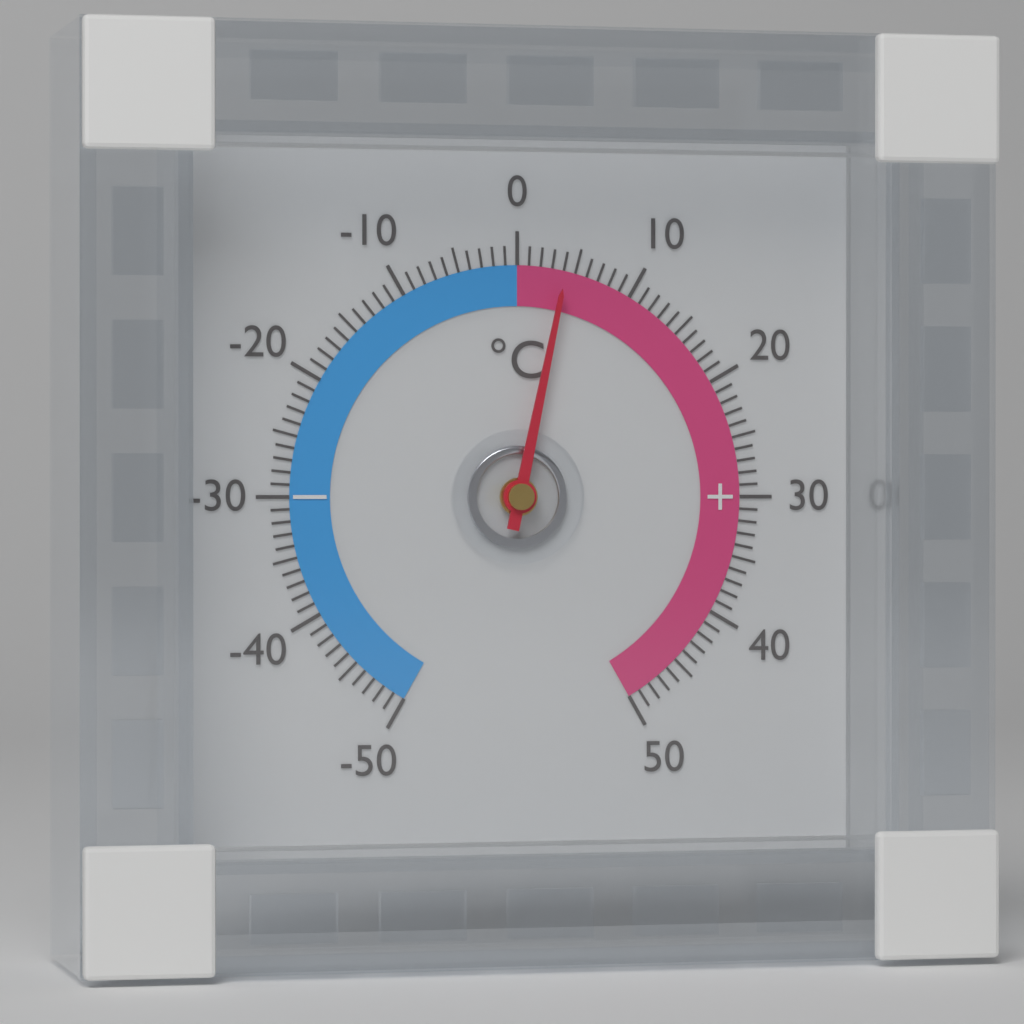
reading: 4 °C
